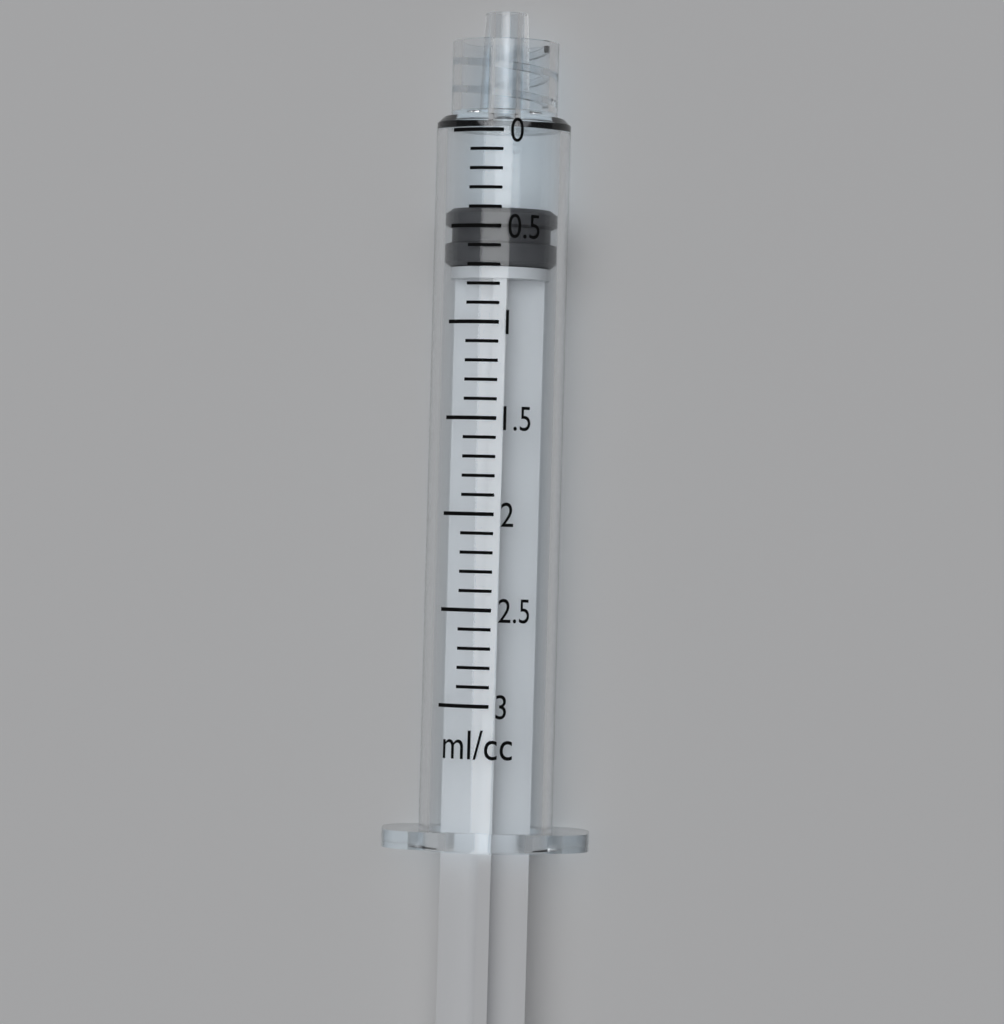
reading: 0.4 ml
